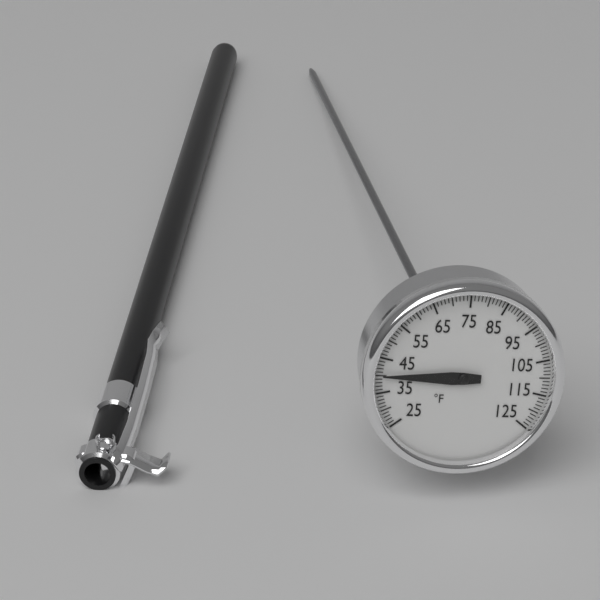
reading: 40 °F
